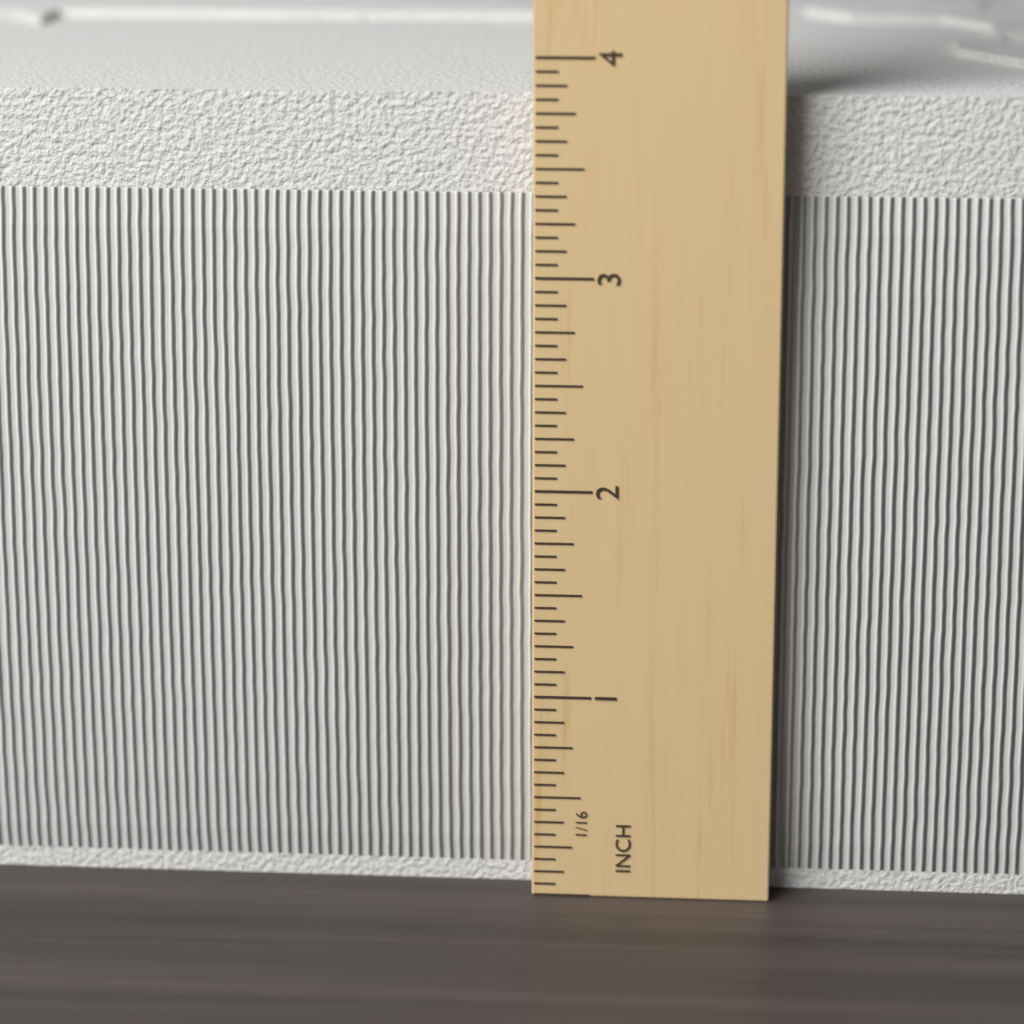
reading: 3.8750 in
